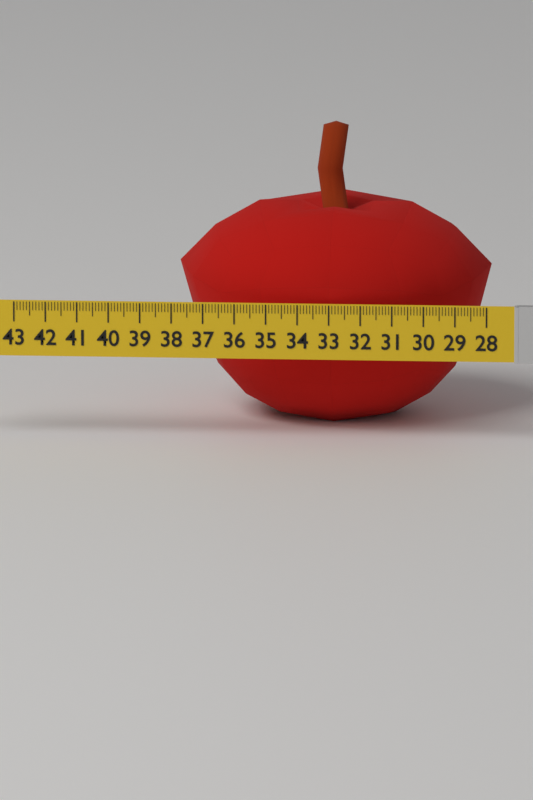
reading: 38.0 (no unit)
